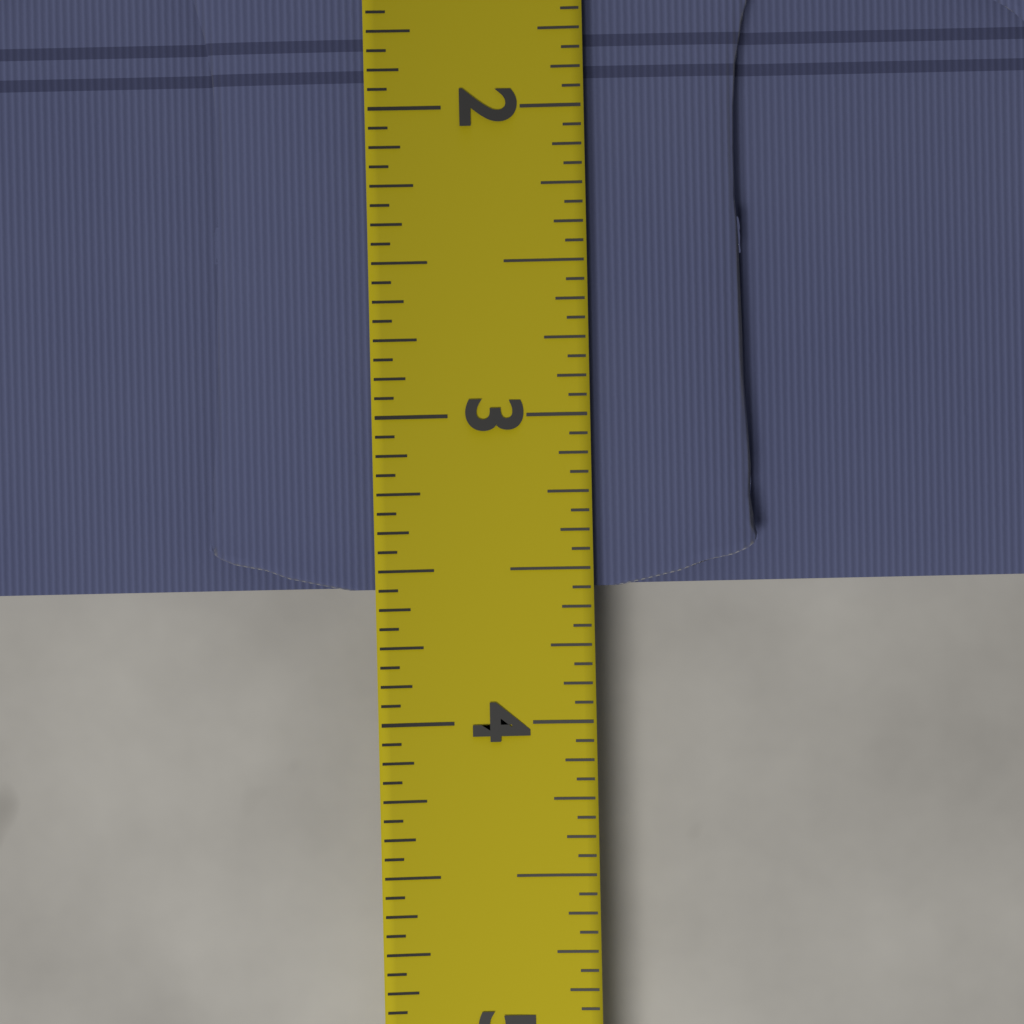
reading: 3.5625 (no unit)
